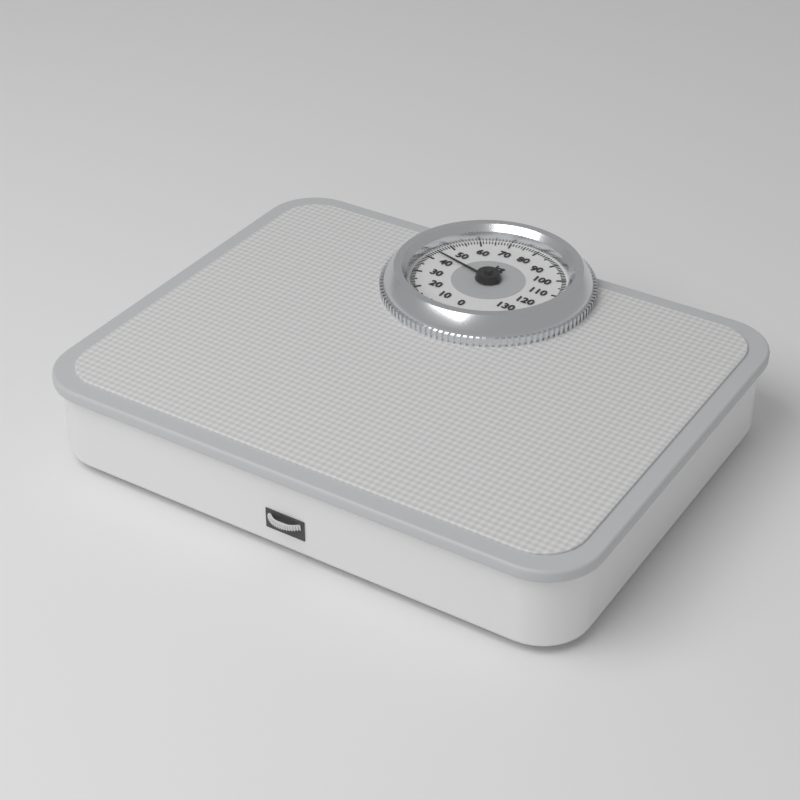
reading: 44 kg
